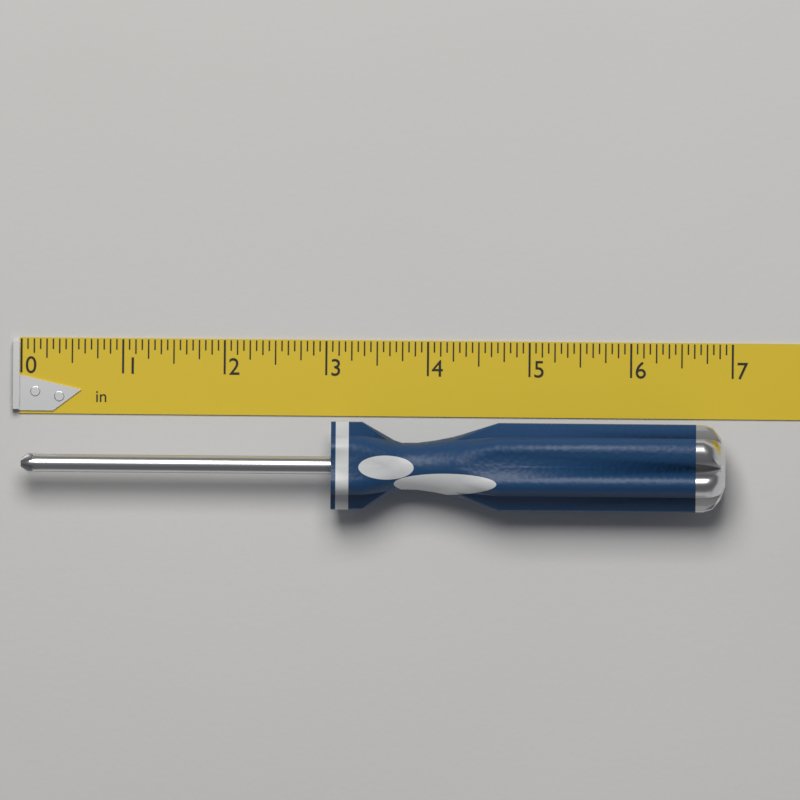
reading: 6.9375 in
